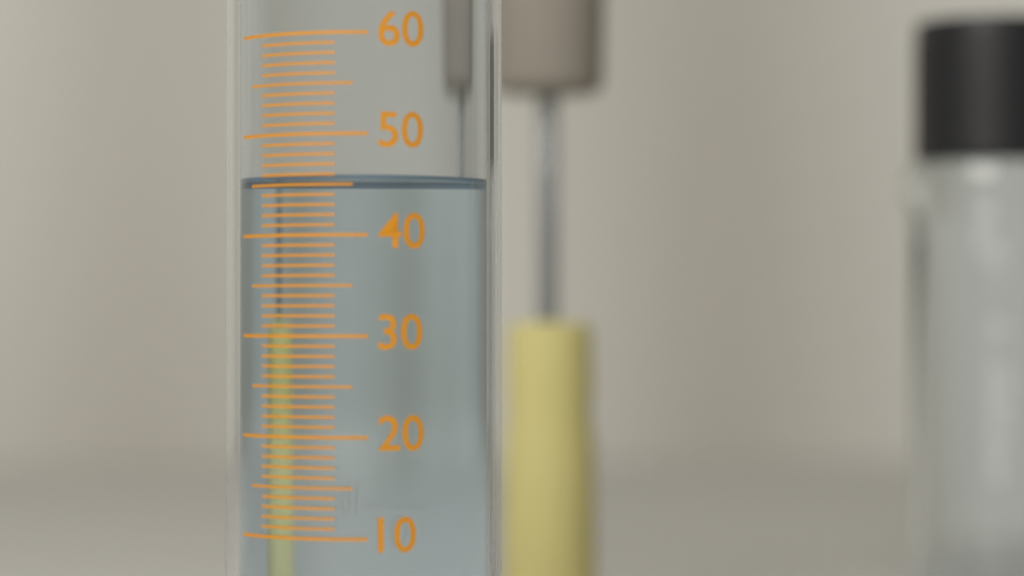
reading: 46 (no unit)
